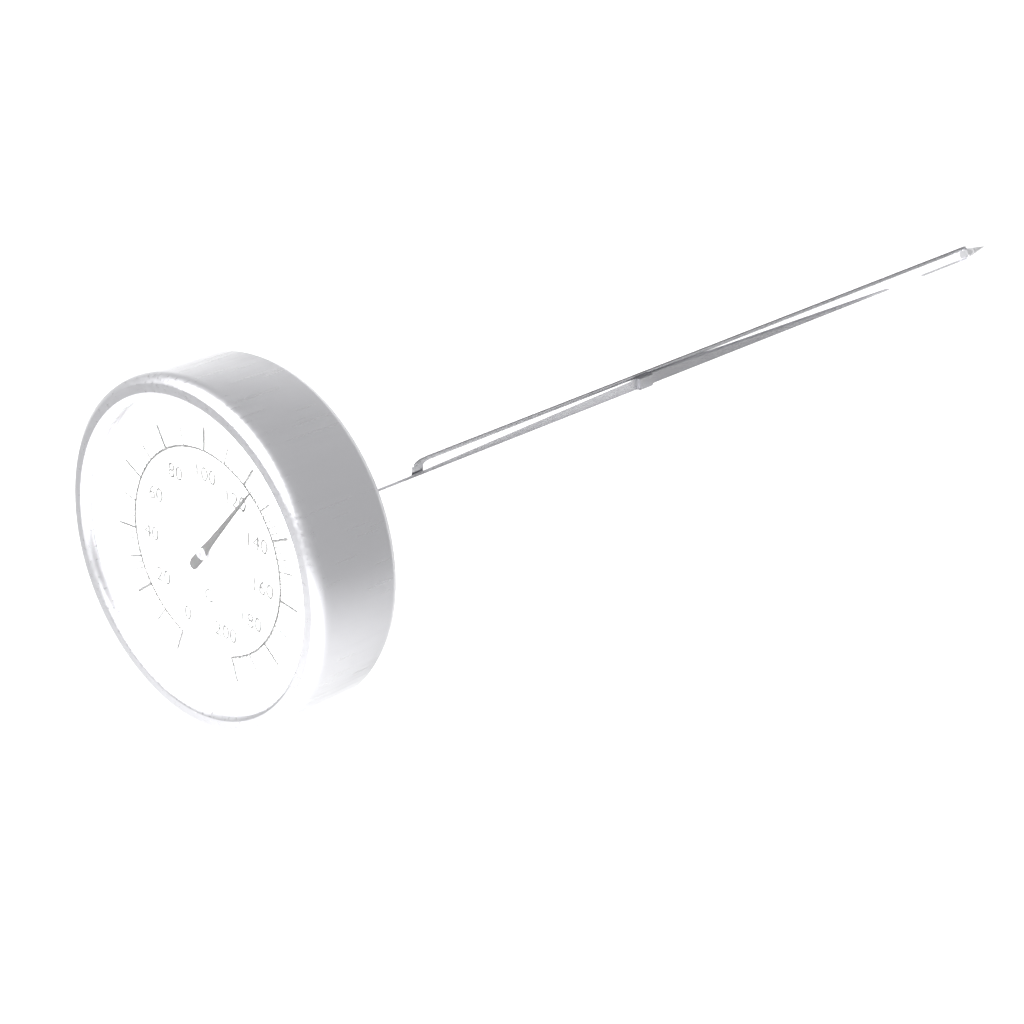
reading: 124 °C
